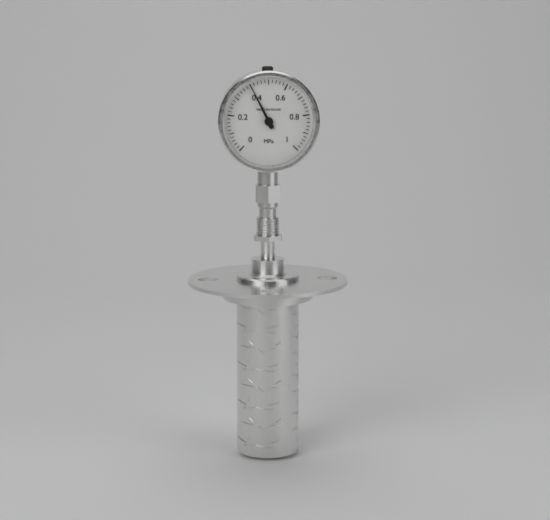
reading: 0.40 MPa
